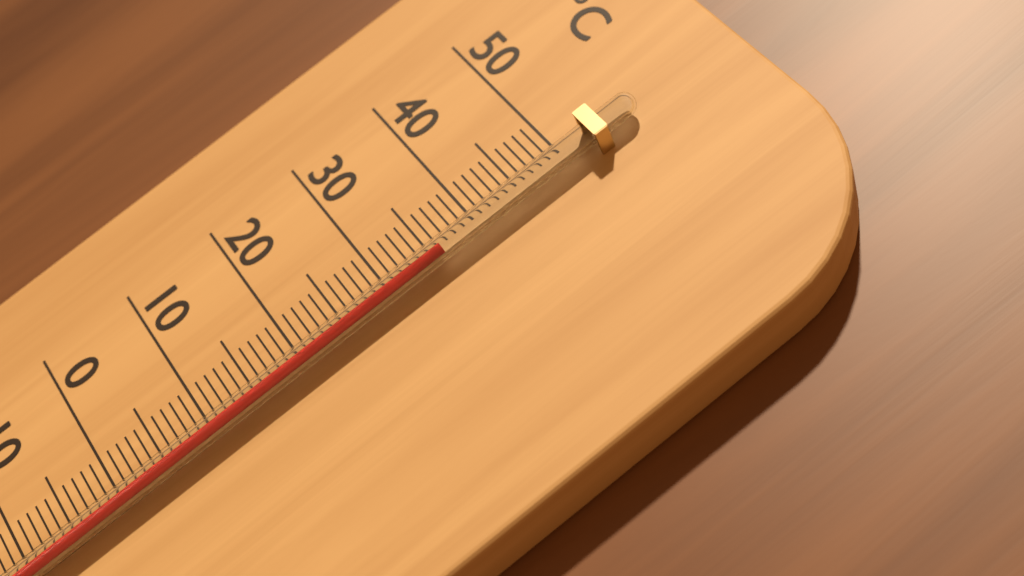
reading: 36 °C
